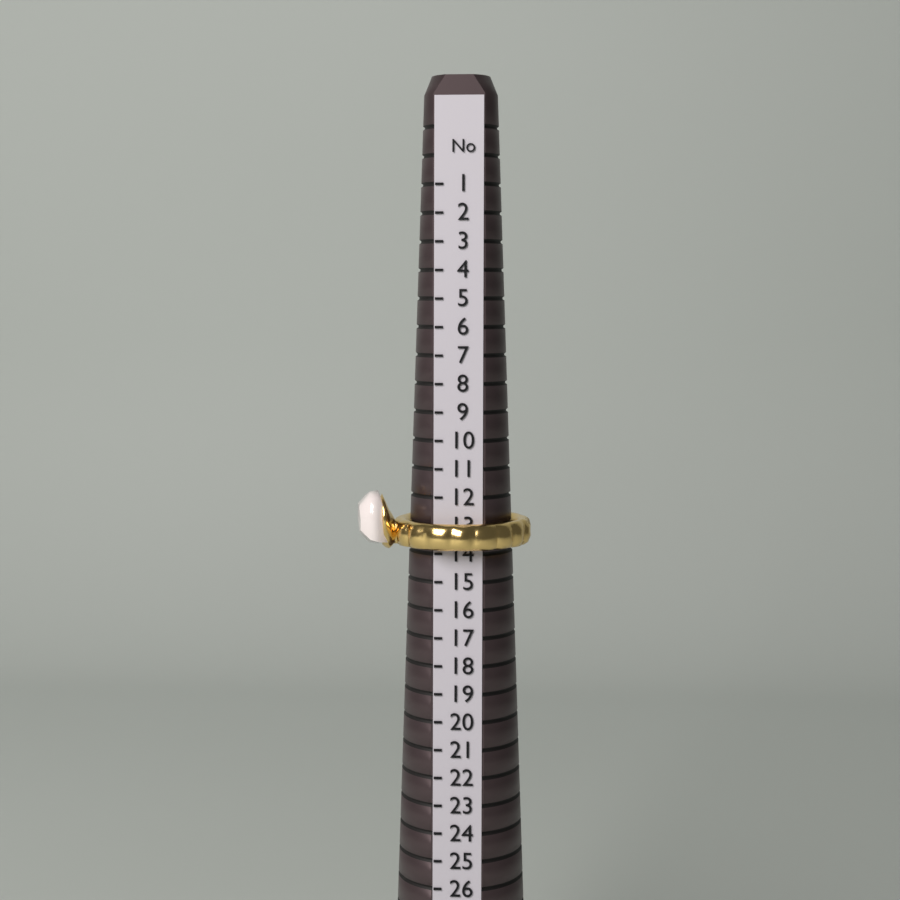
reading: 14 (no unit)
